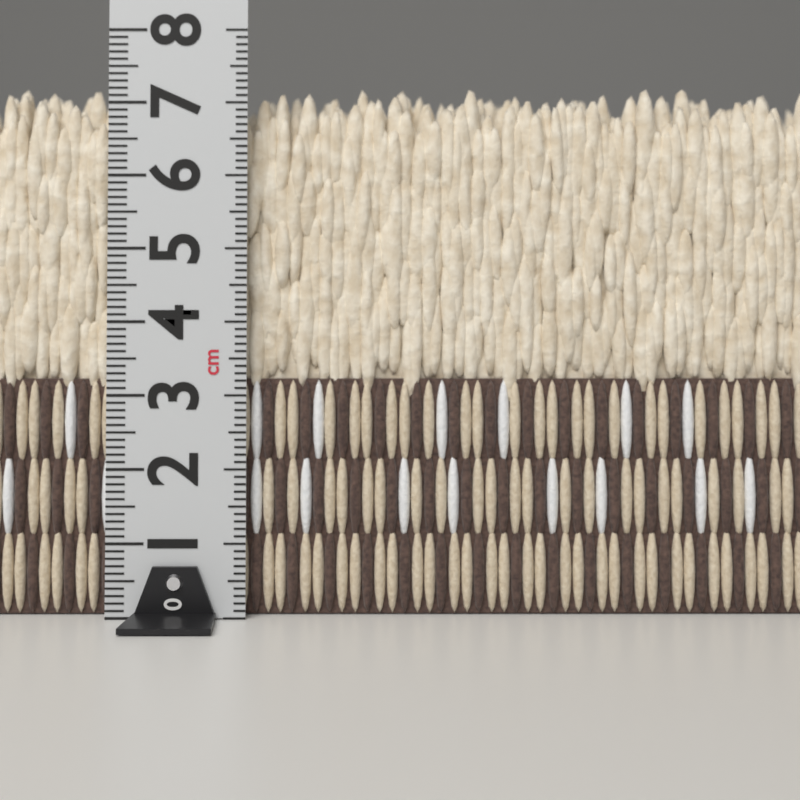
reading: 7.3 cm
